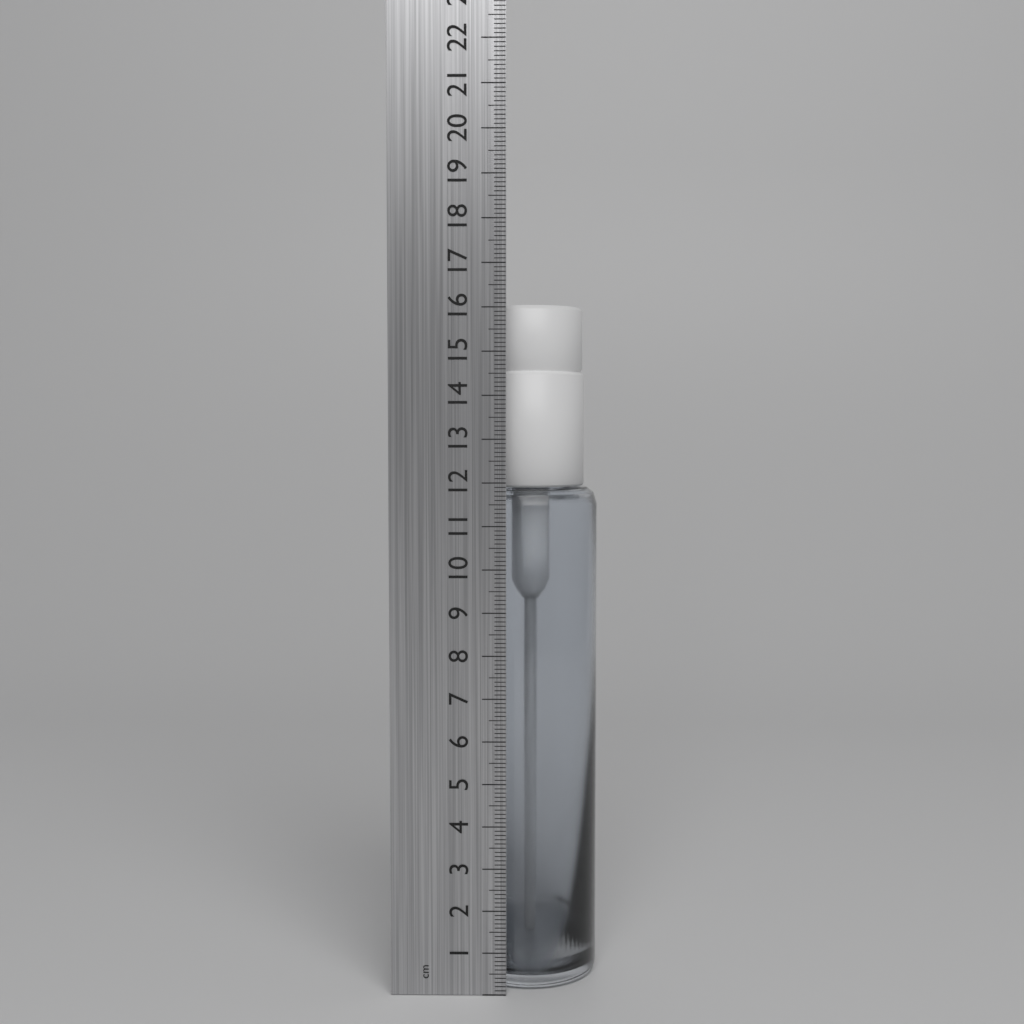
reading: 16.1 cm
